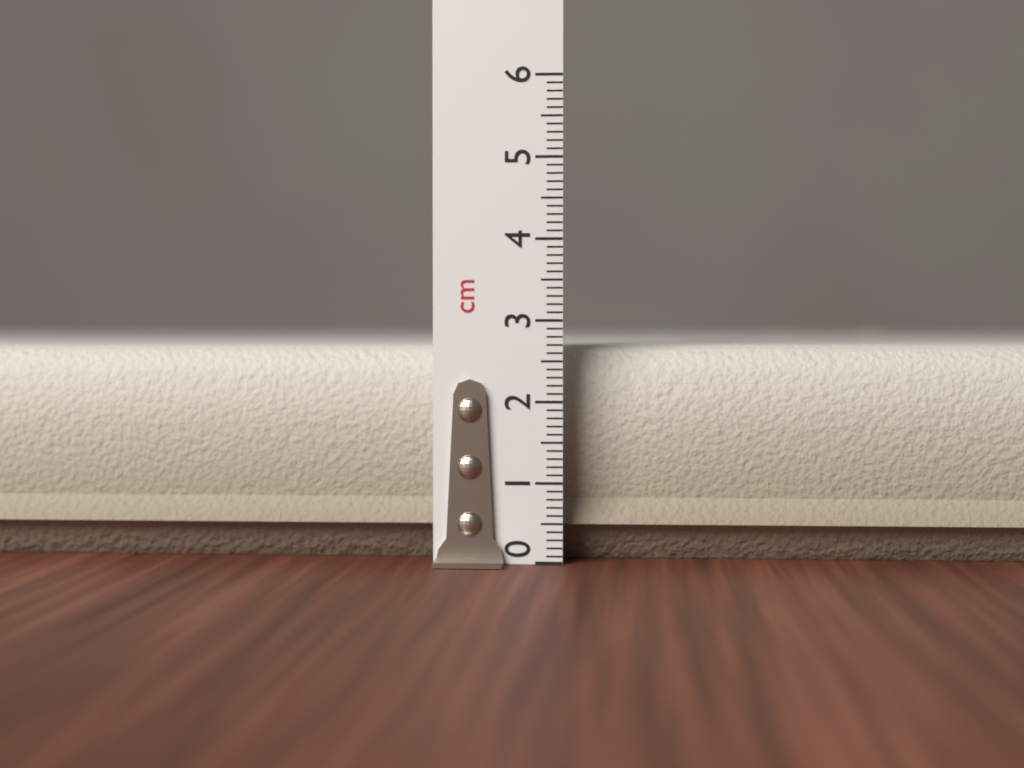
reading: 2.9 cm
